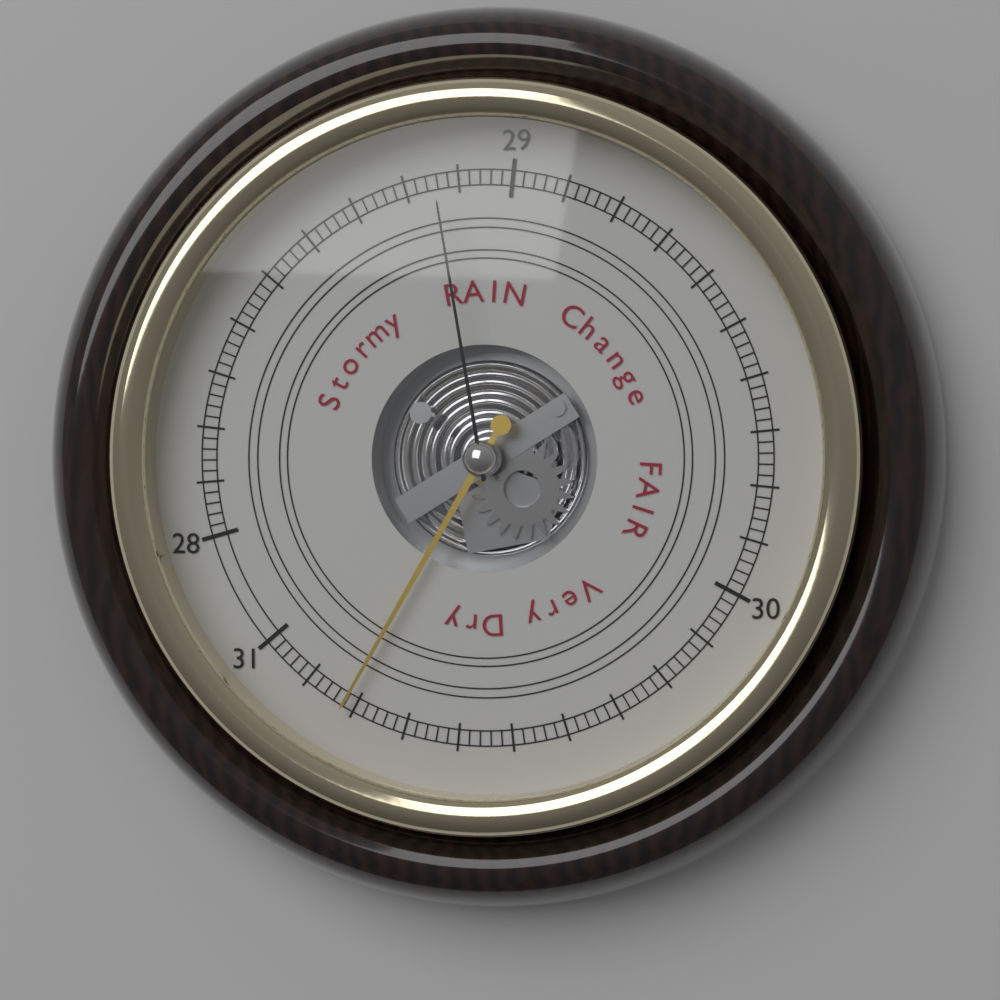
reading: 30.82 (no unit)
